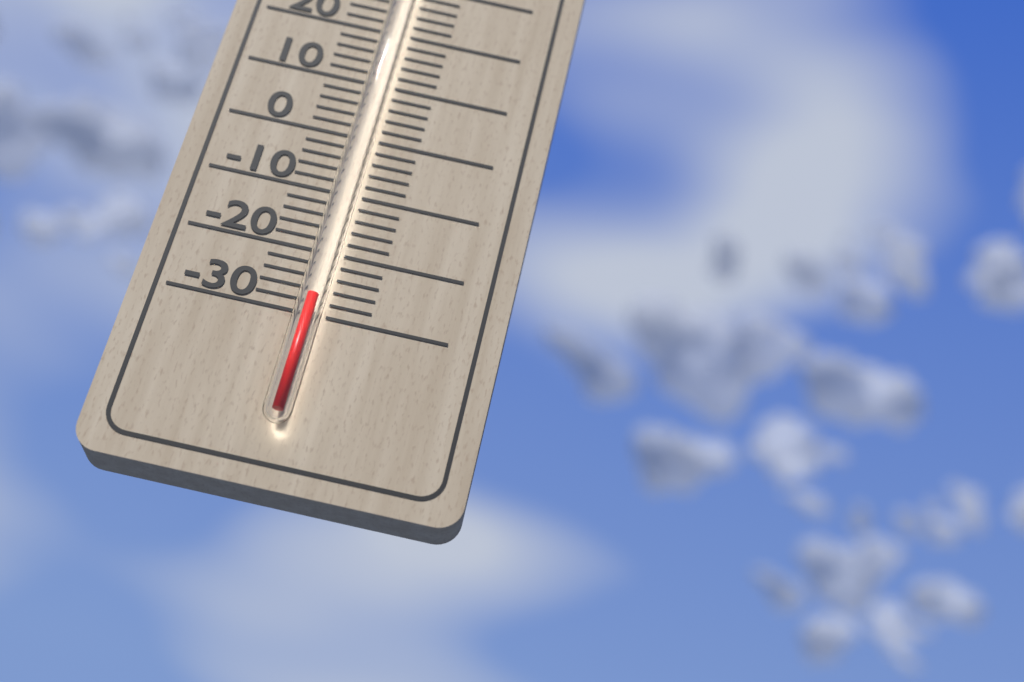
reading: -28 °C
